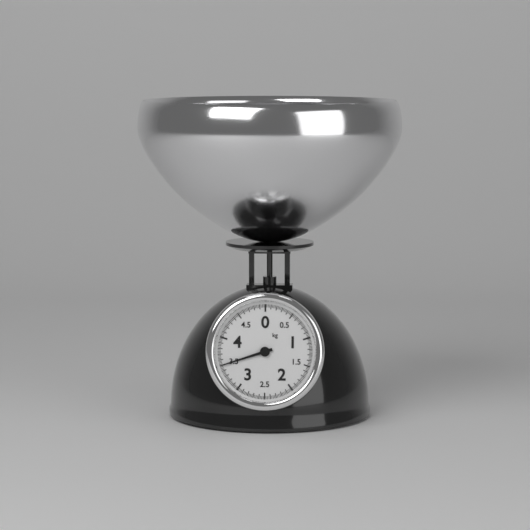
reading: 3.500 kg
